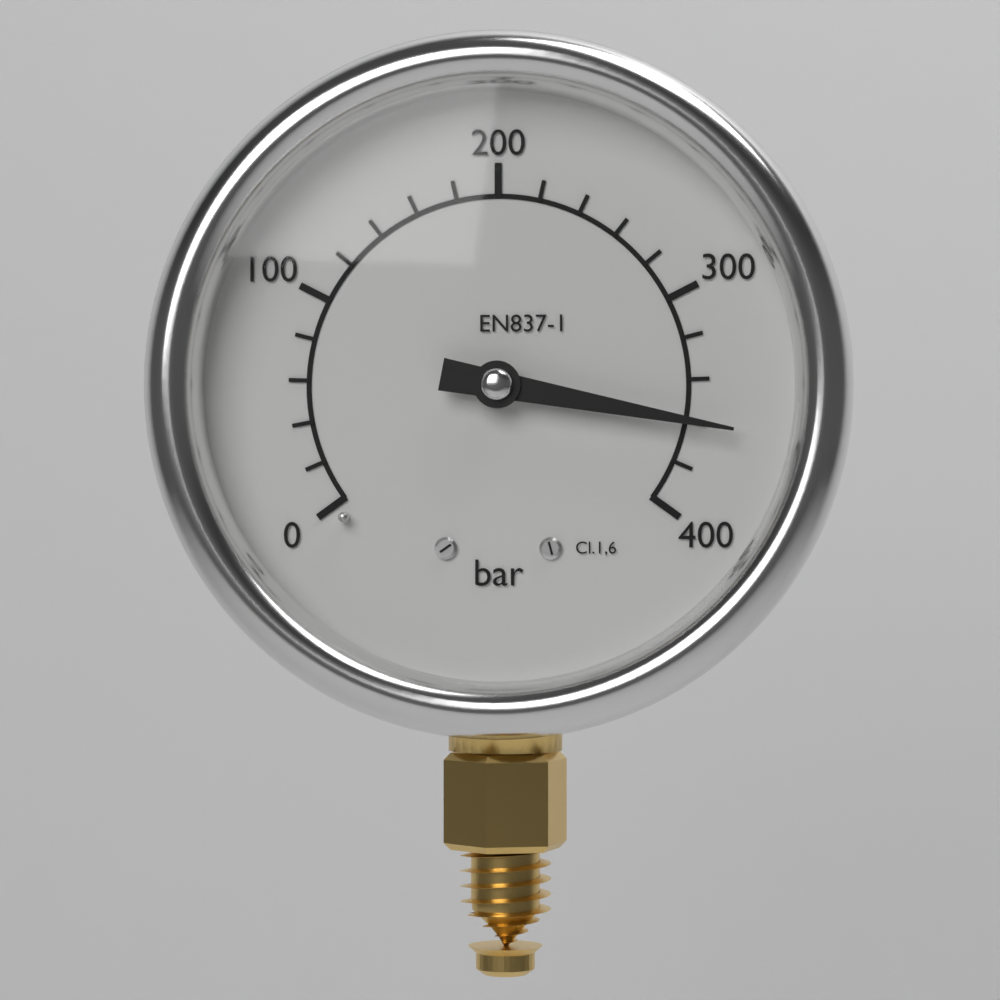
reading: 360 bar
